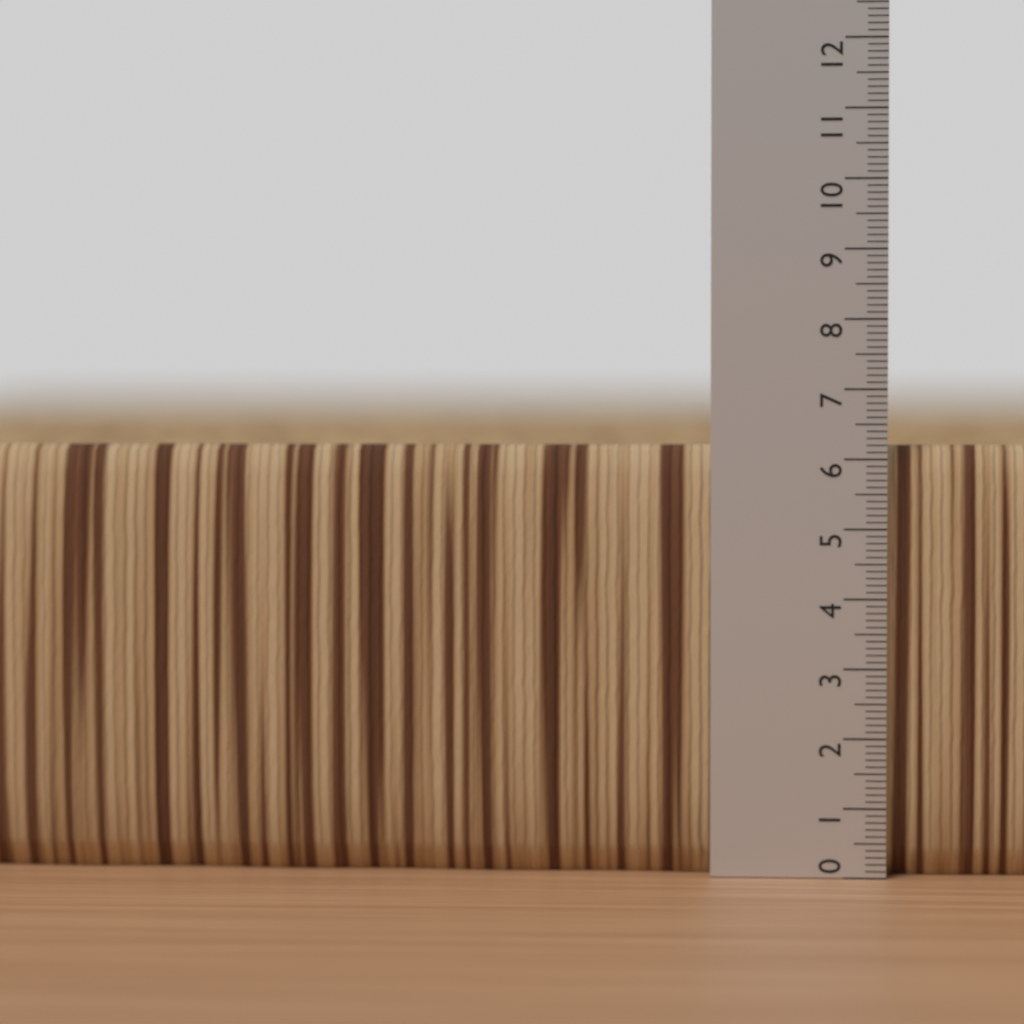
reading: 6.2 (no unit)
